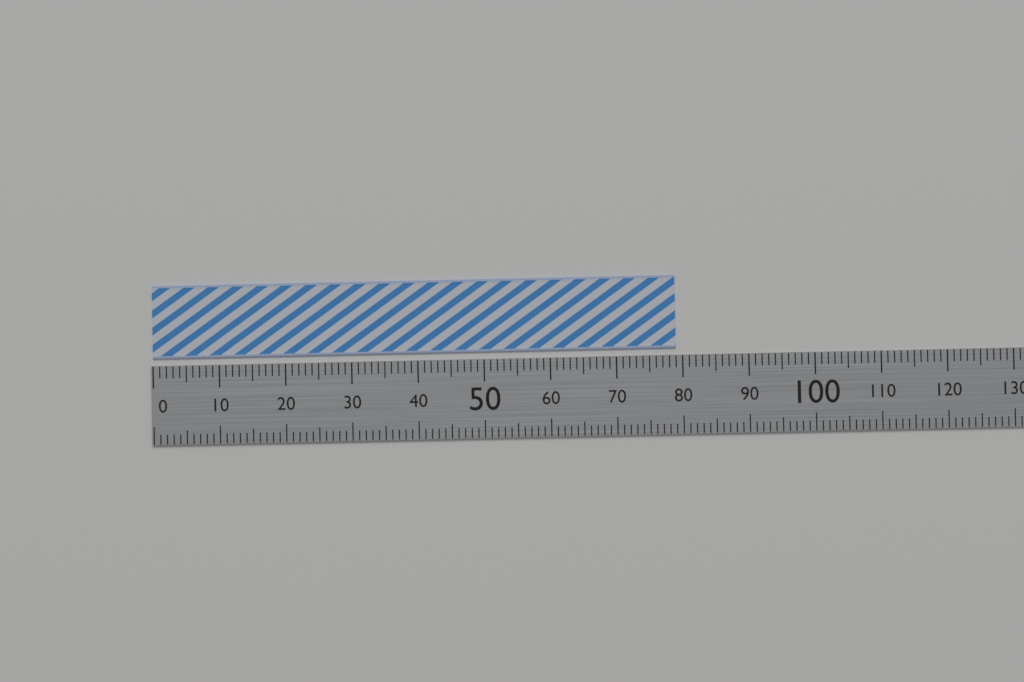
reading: 79 (no unit)
